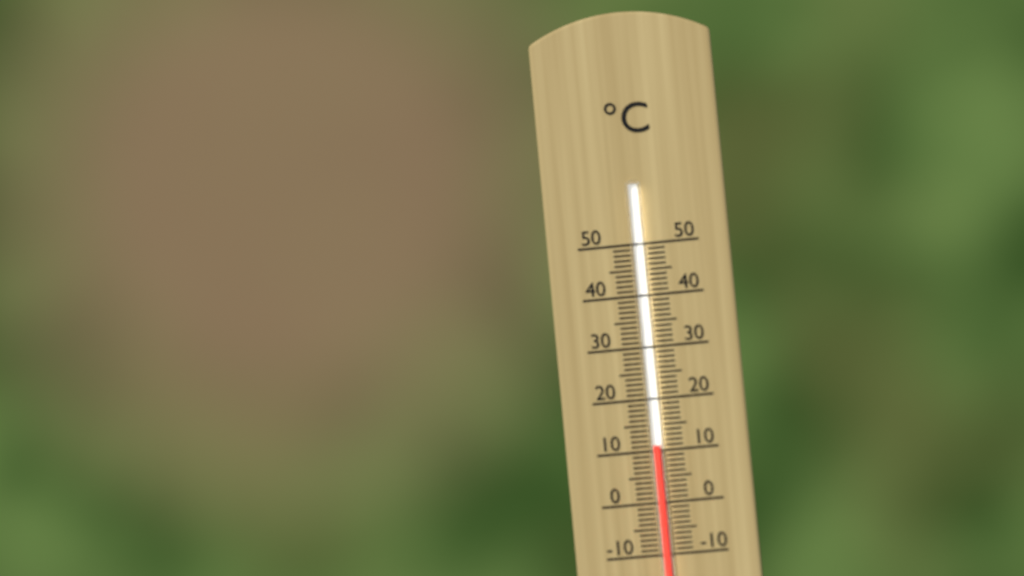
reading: 11 °C
